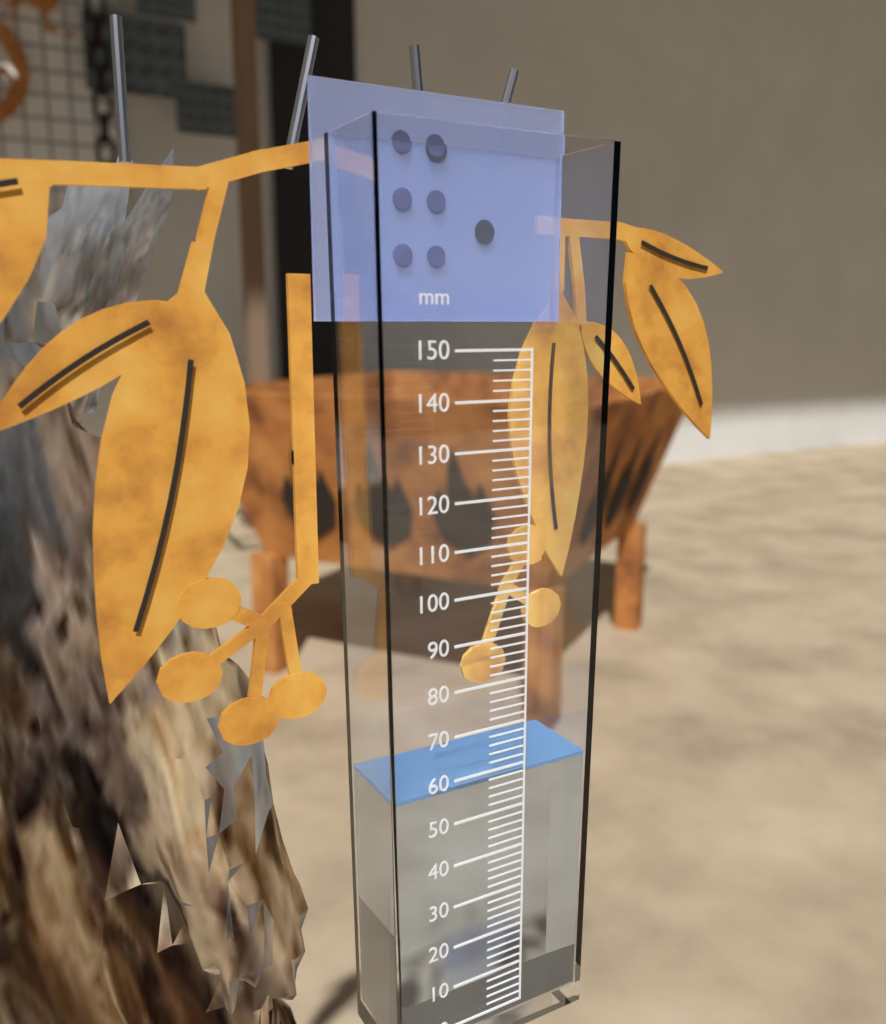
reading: 58 mm
